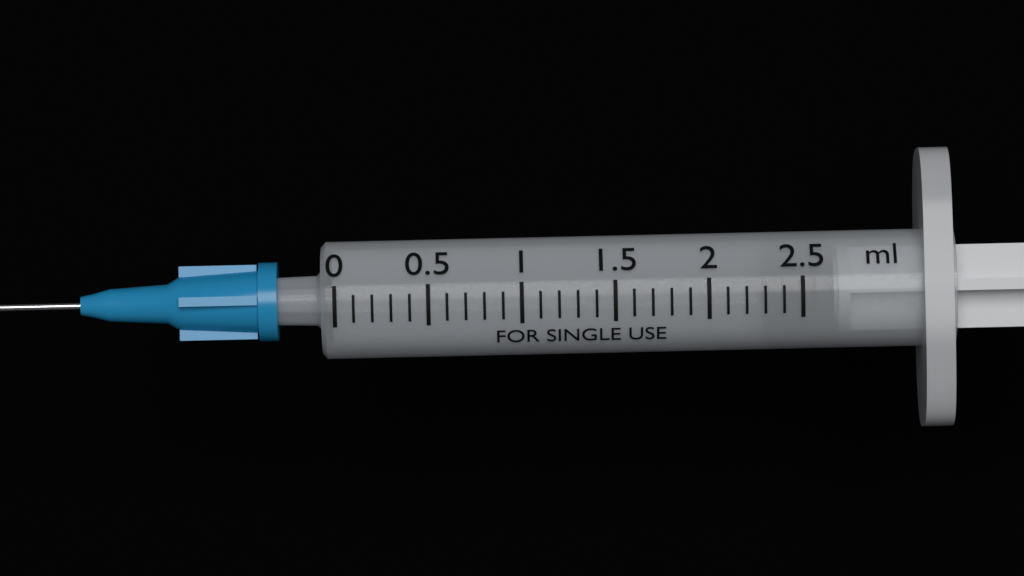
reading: 2.3 ml
